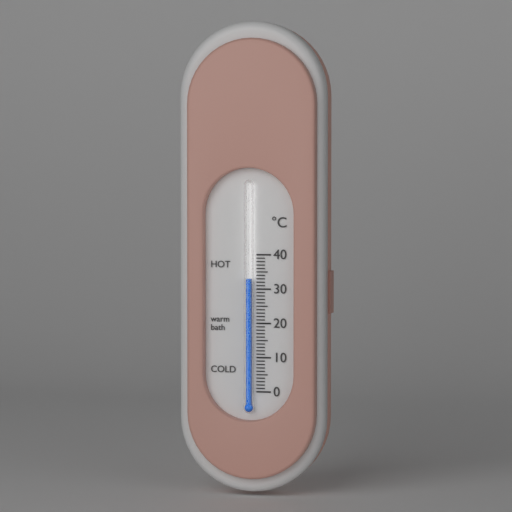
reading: 33 °C
